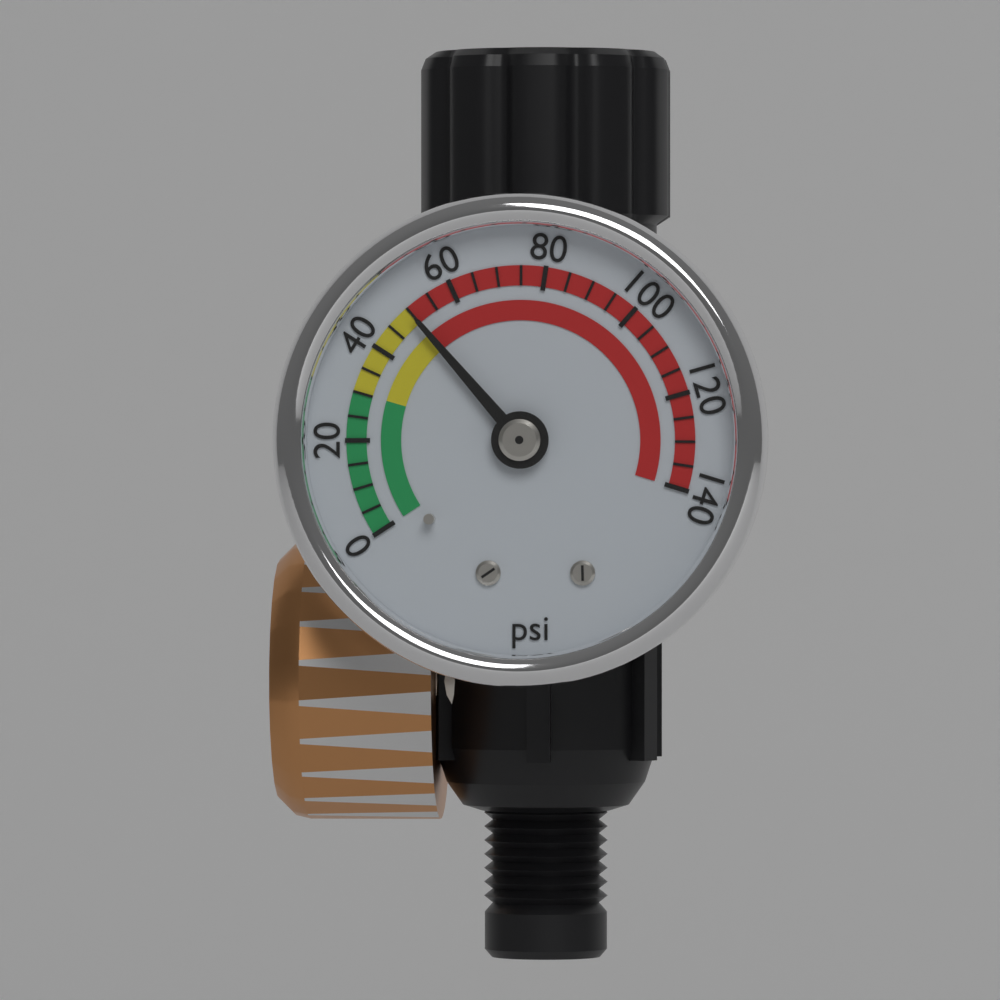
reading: 50 psi
